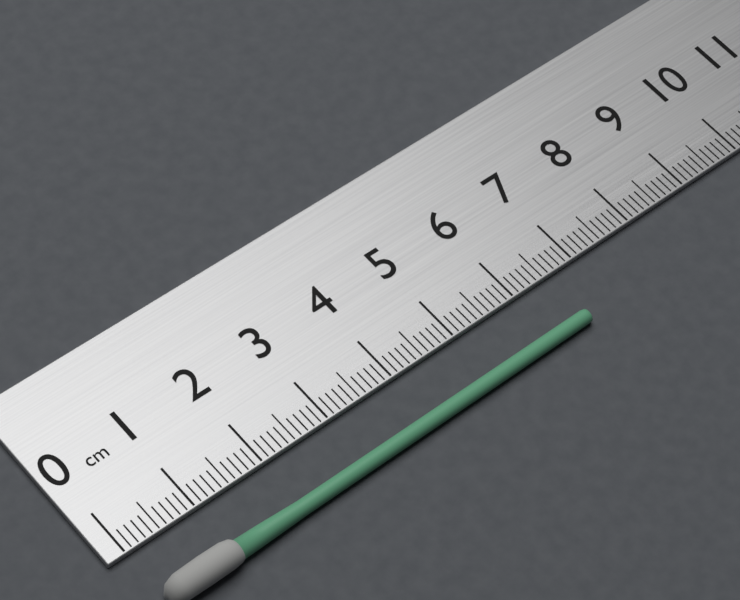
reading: 6.6 cm
